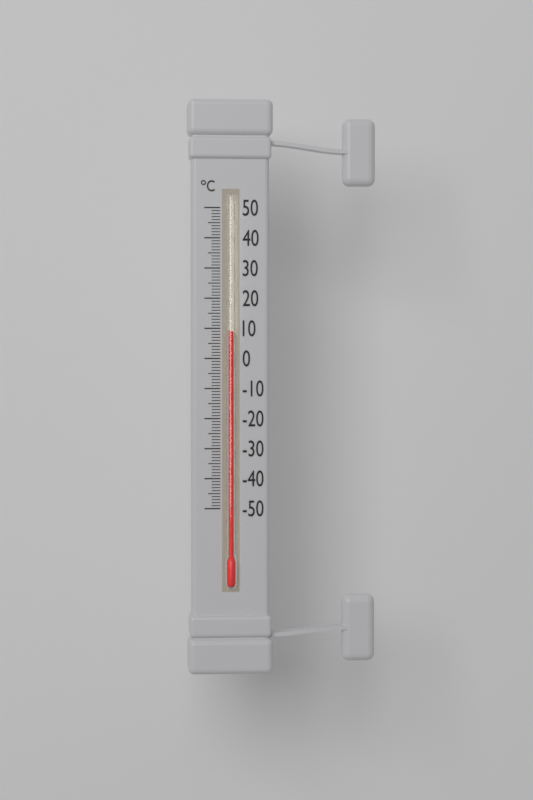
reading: 9 °C
